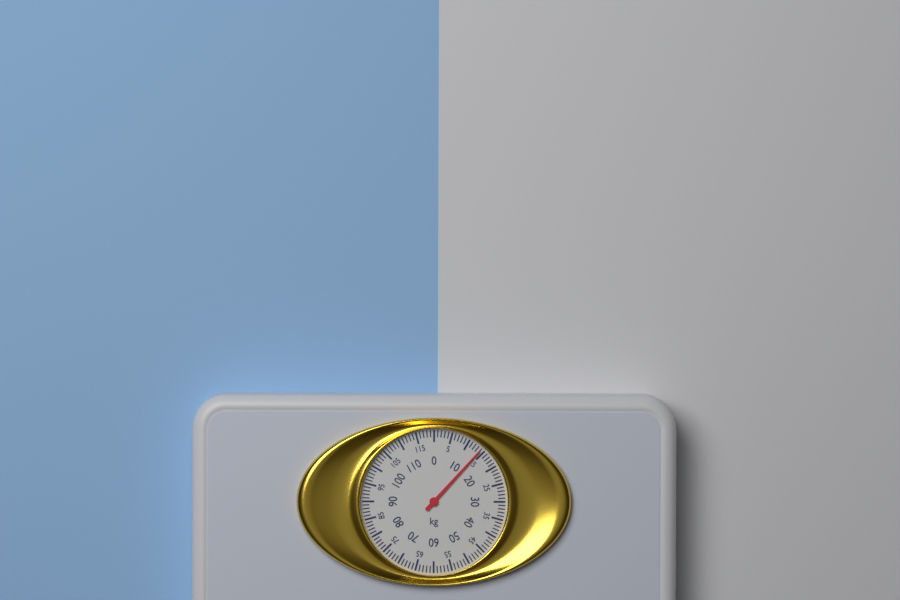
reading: 14 kg
